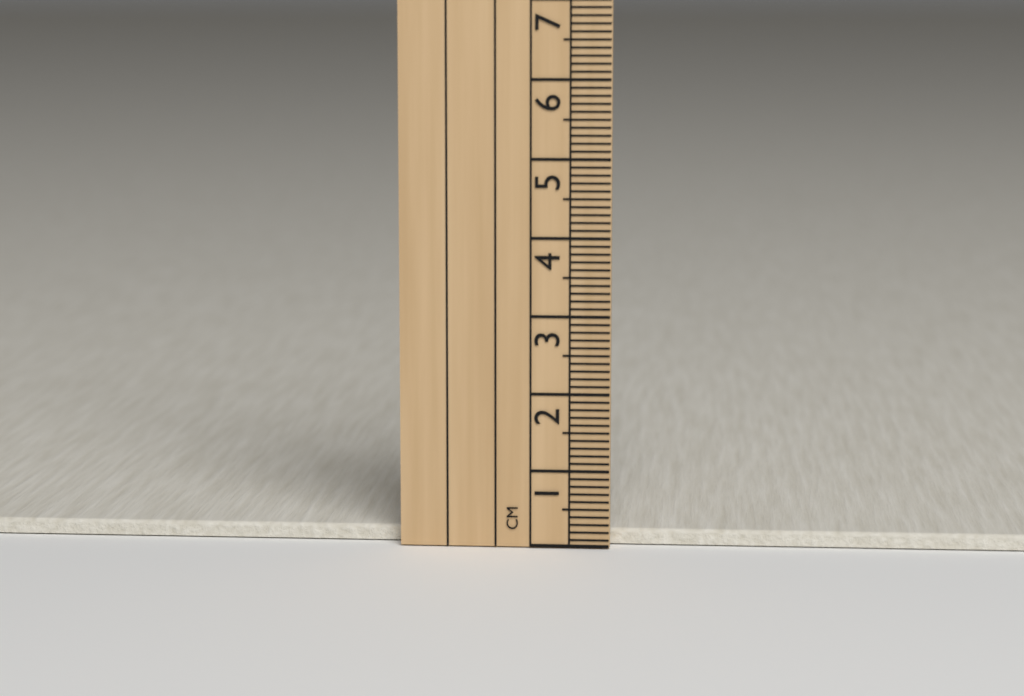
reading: 0.2 cm
